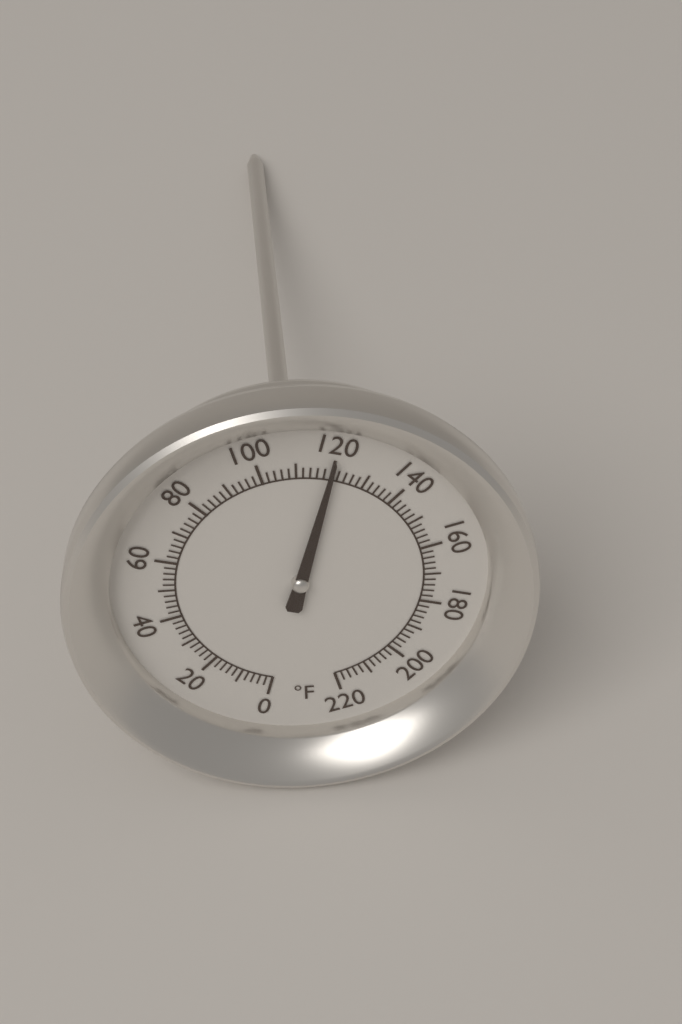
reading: 120 °F
